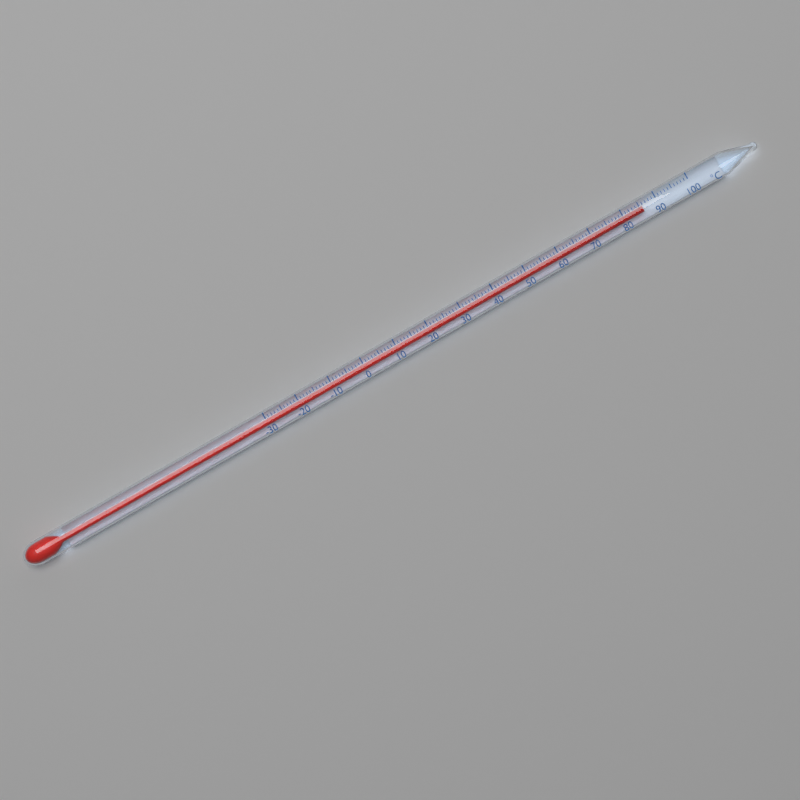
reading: 86 °C
